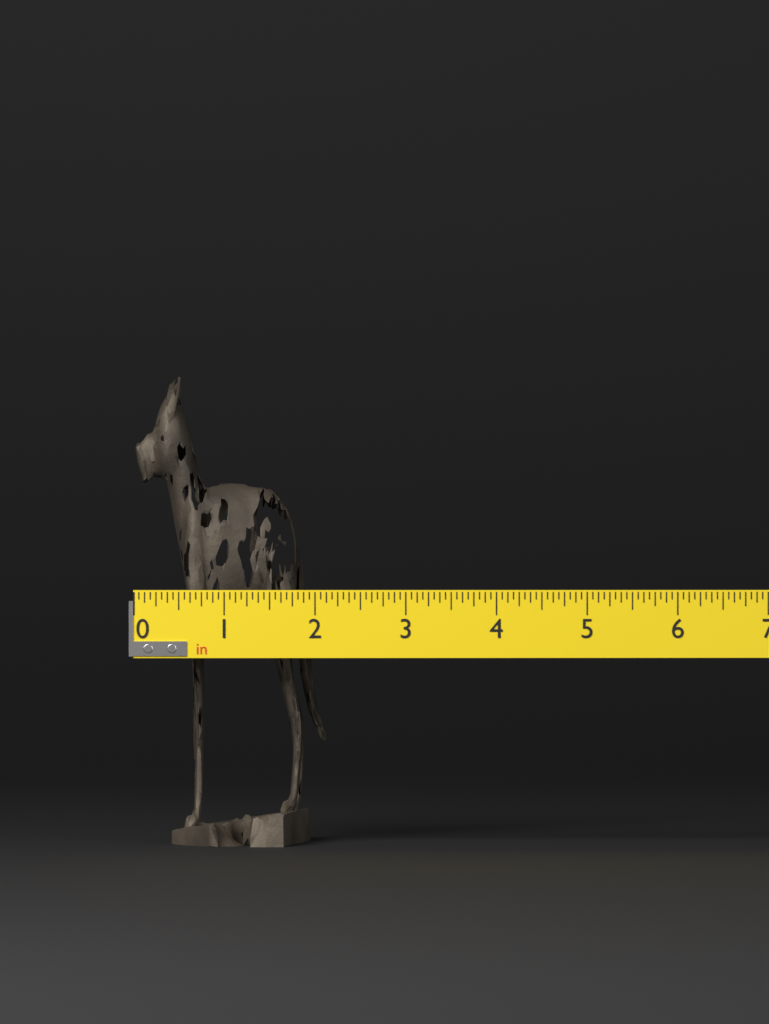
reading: 2.1250 in
